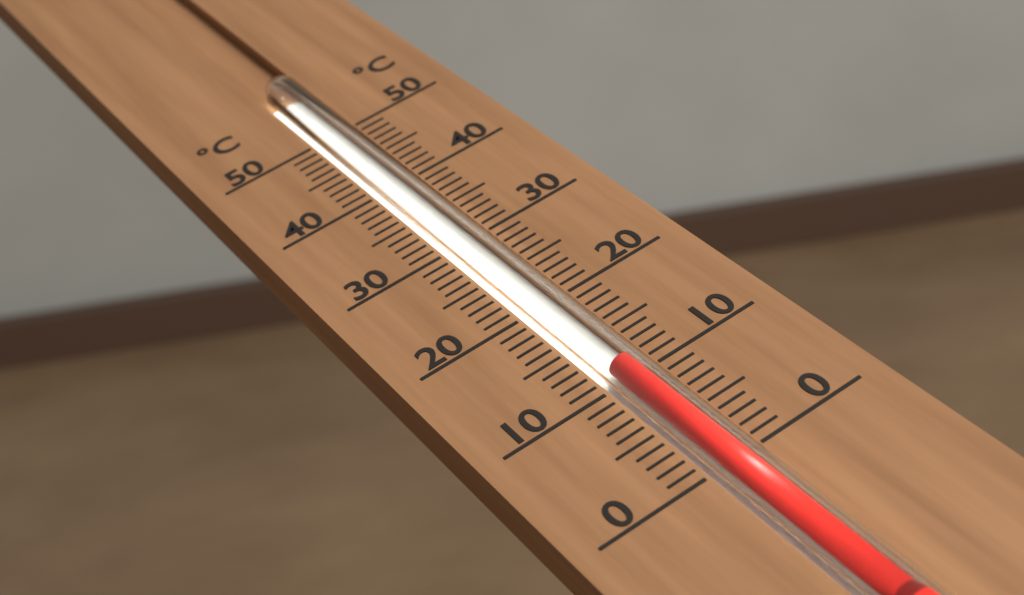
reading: 11 °C
